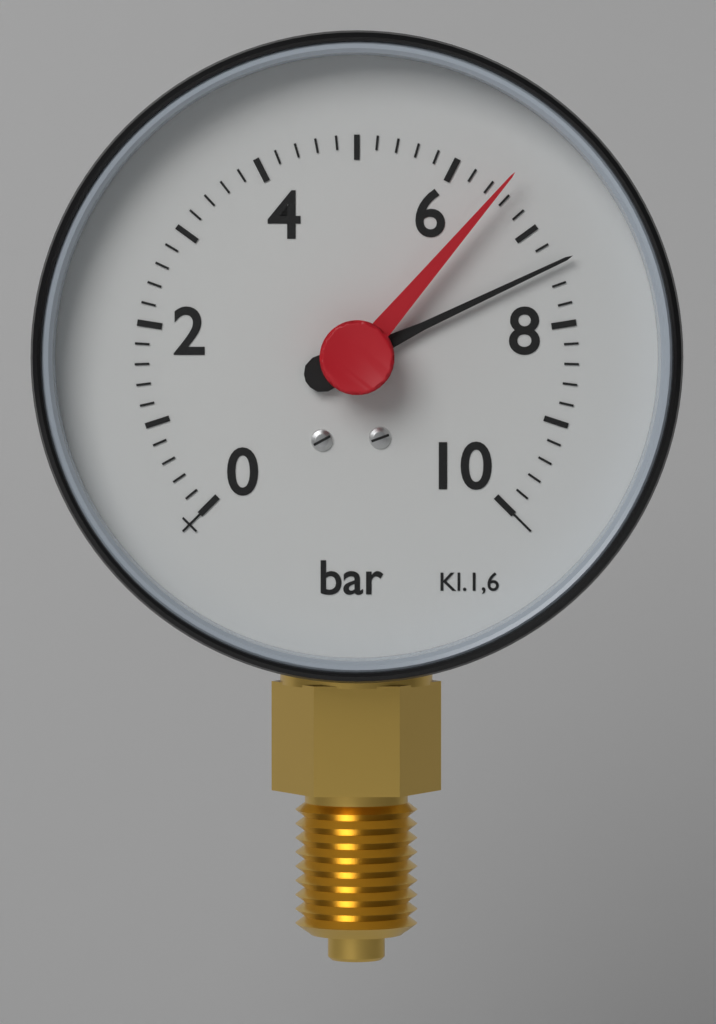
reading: 7.4 bar
